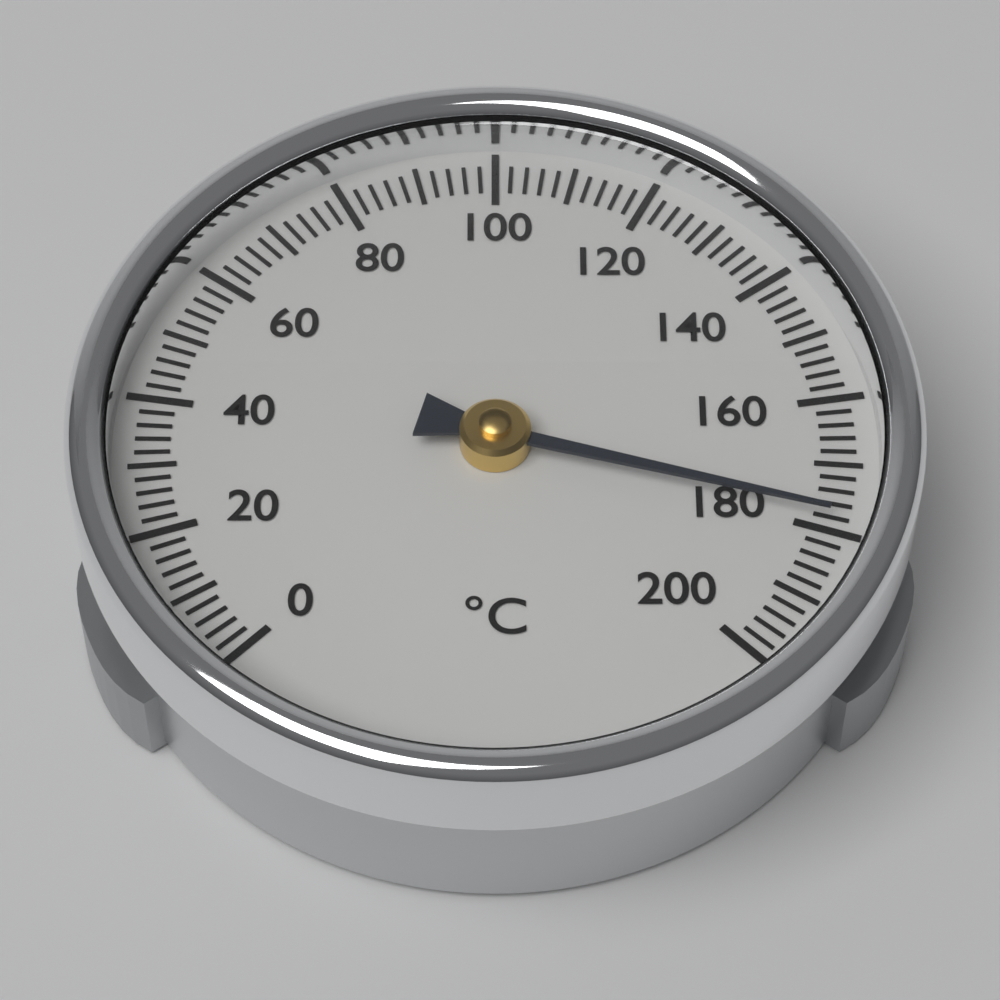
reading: 178 °C
